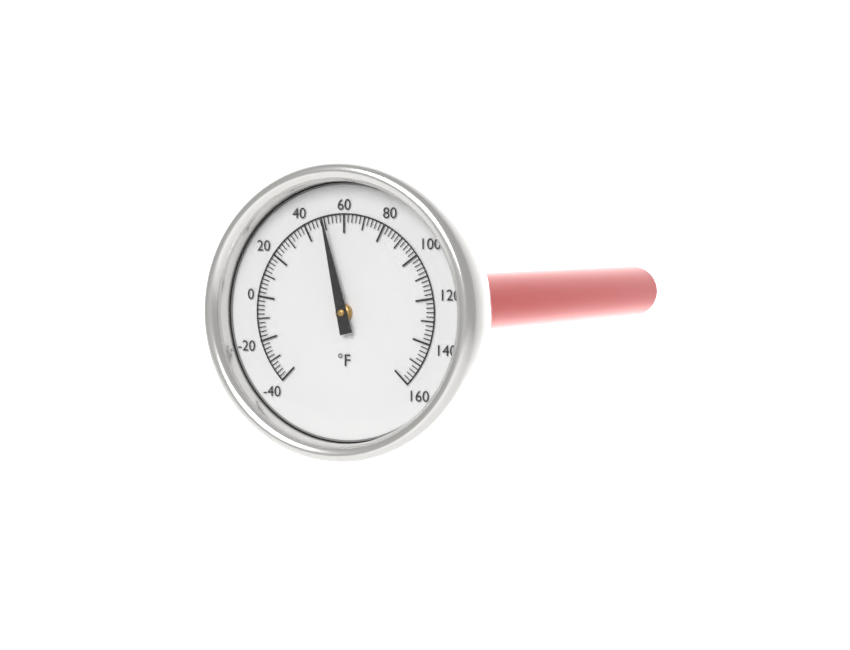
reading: 50 °F
